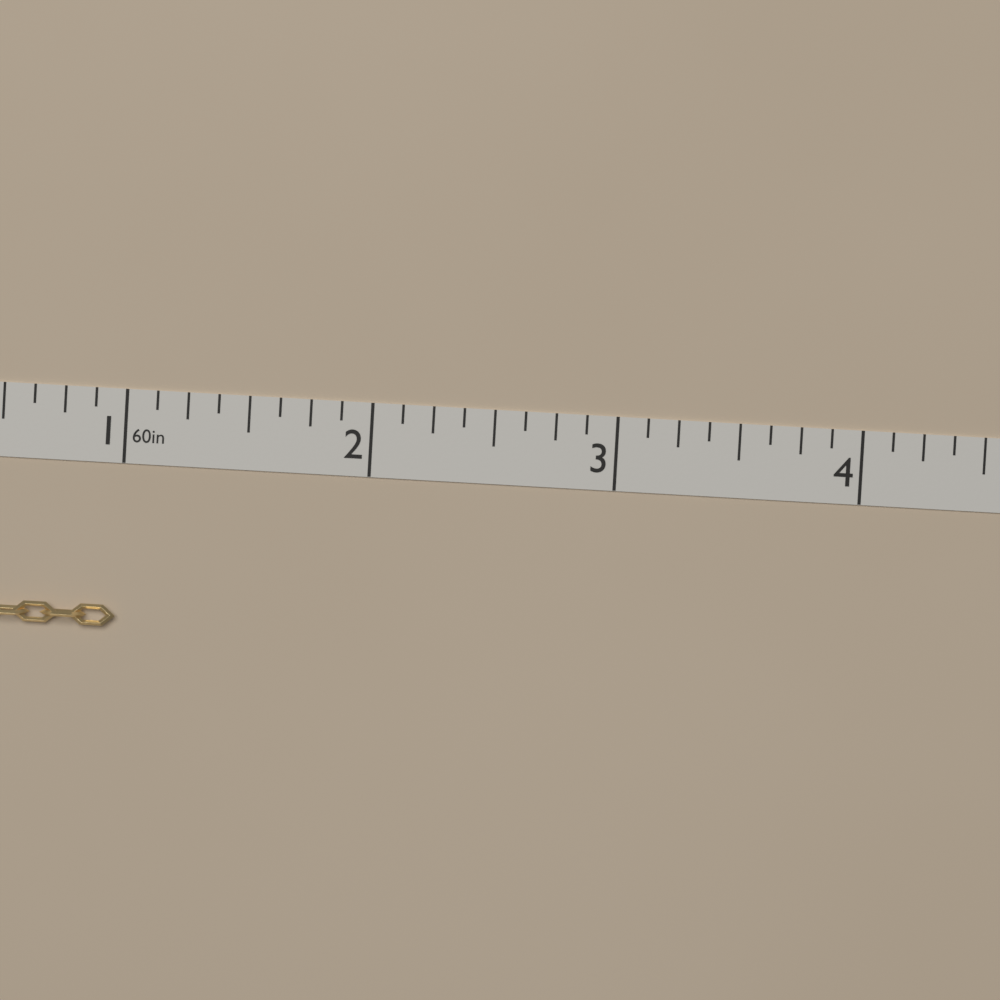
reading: 1.000 in
